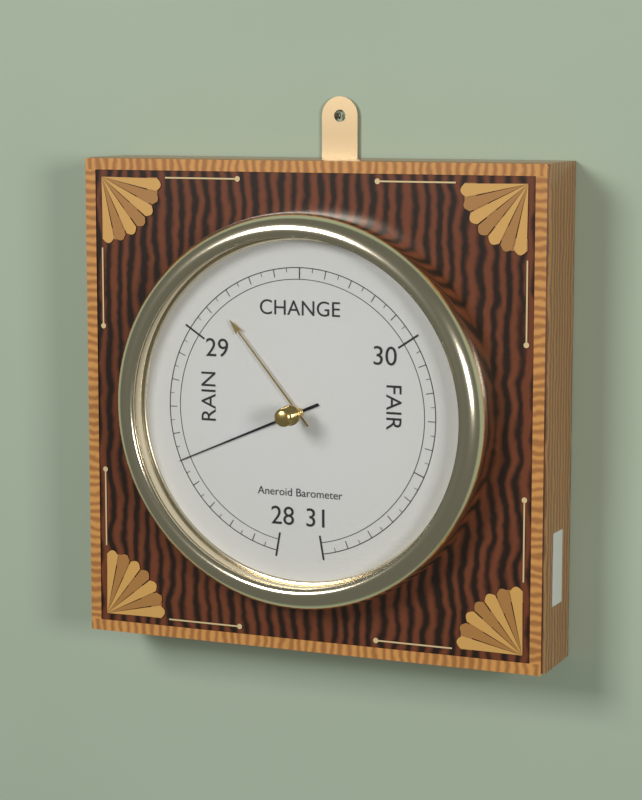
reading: 28.50 inHg
